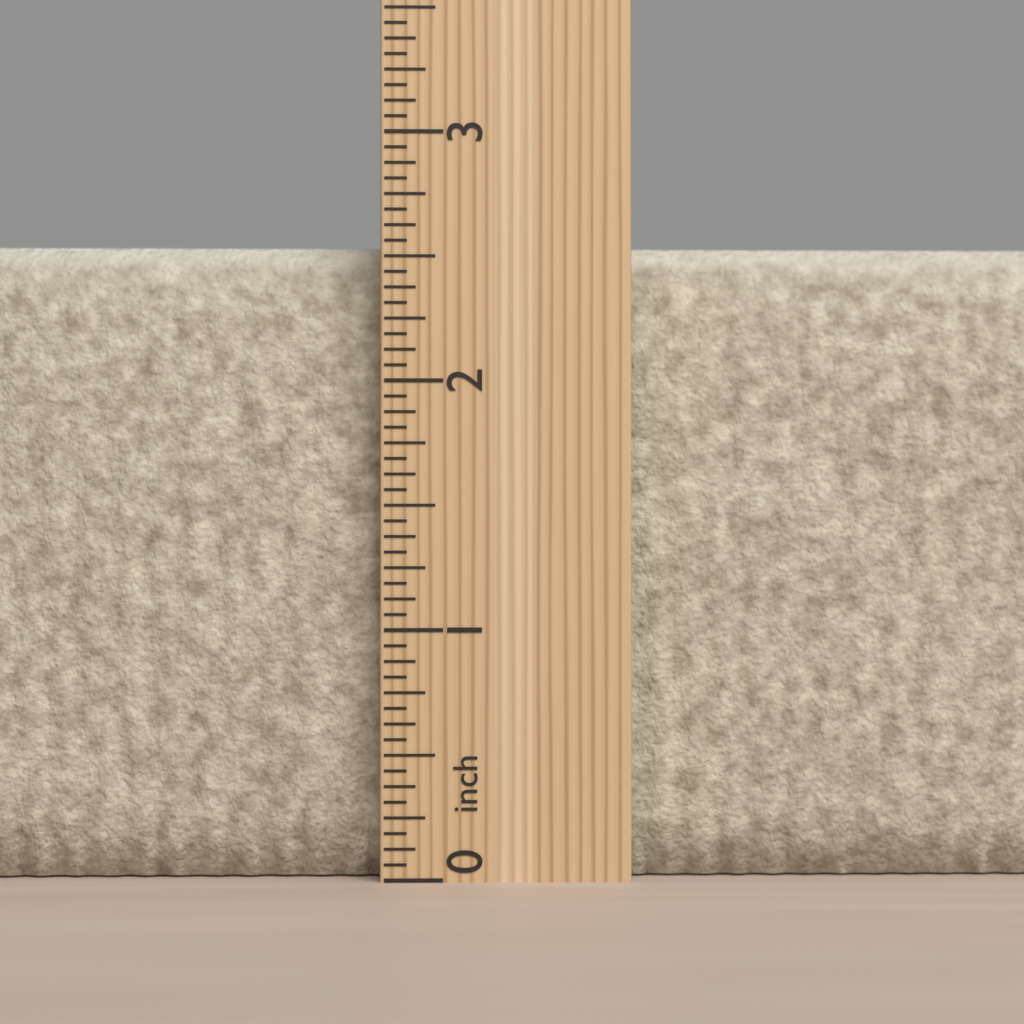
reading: 2.5625 inch
